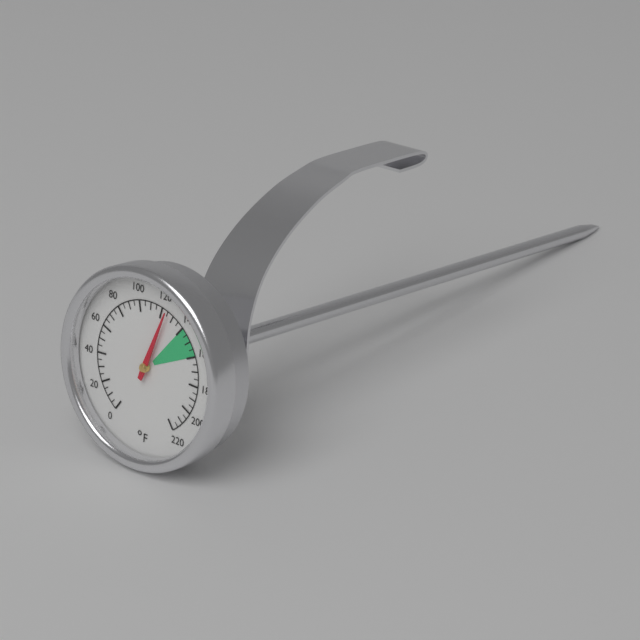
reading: 125 °F
